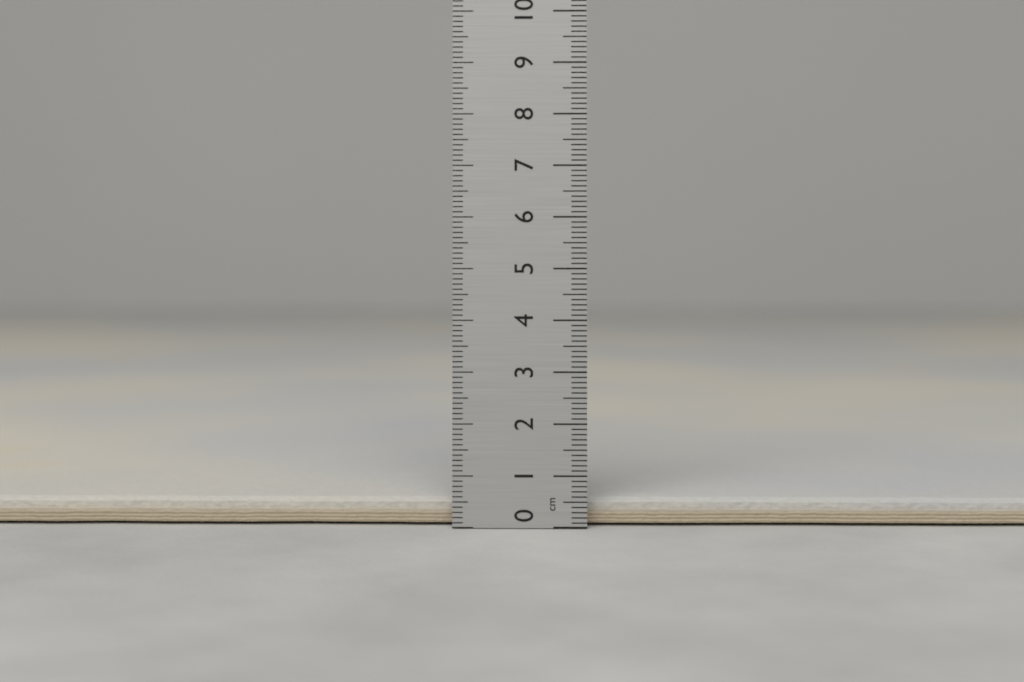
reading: 0.5 cm
